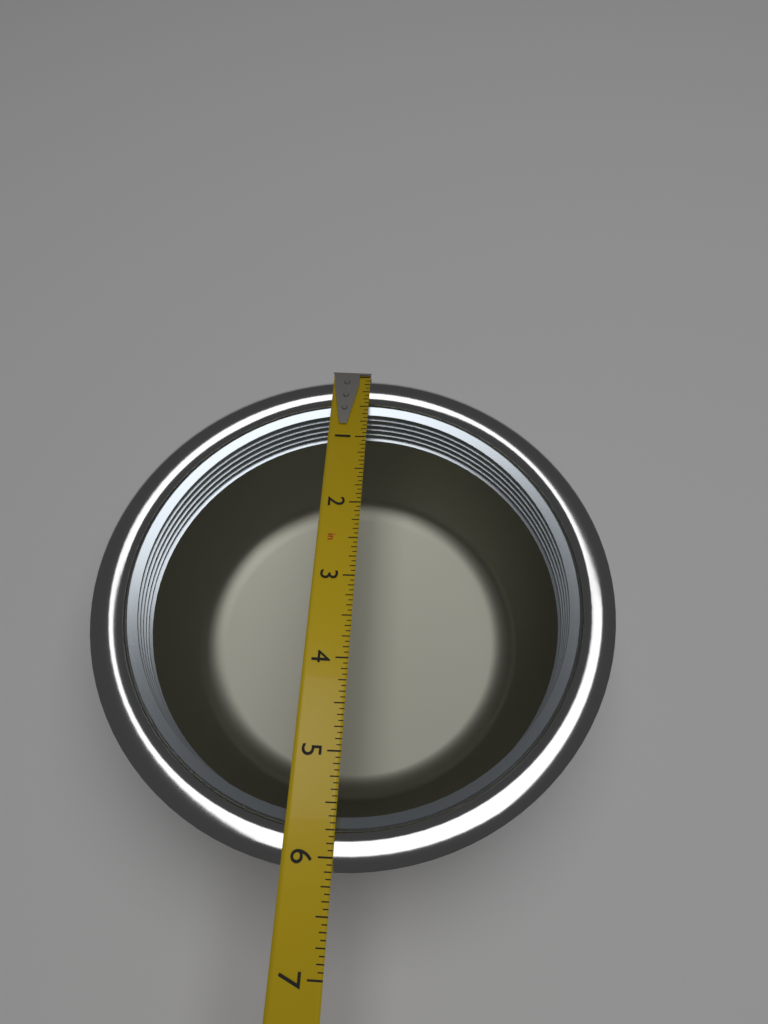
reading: 6.1250 in
